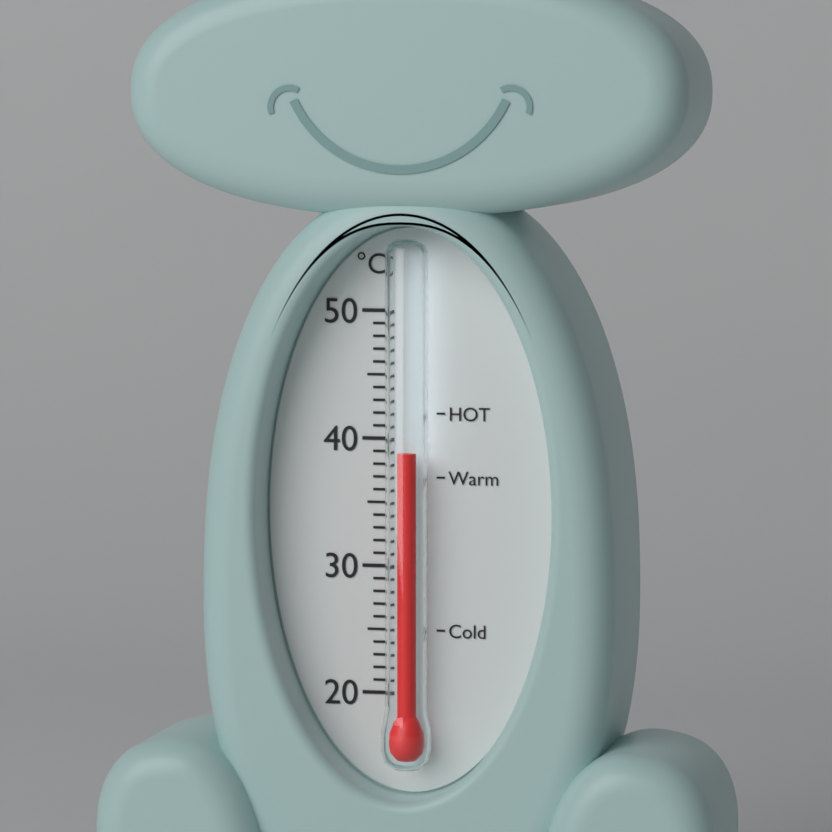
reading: 39 °C
